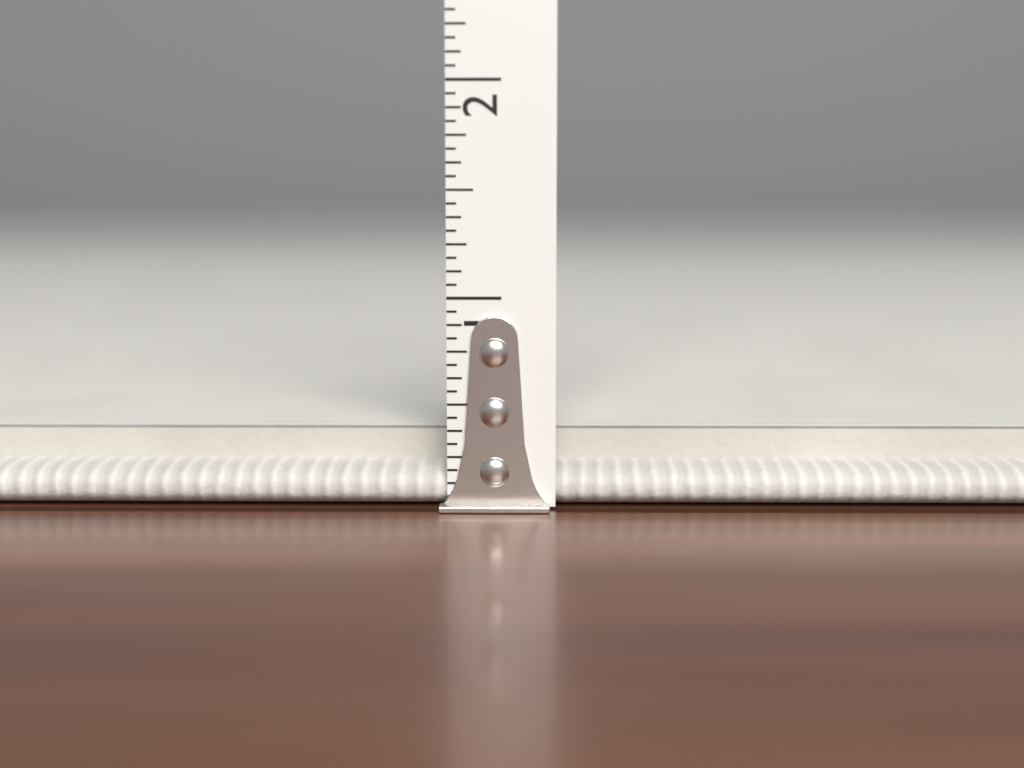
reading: 0.1875 in
